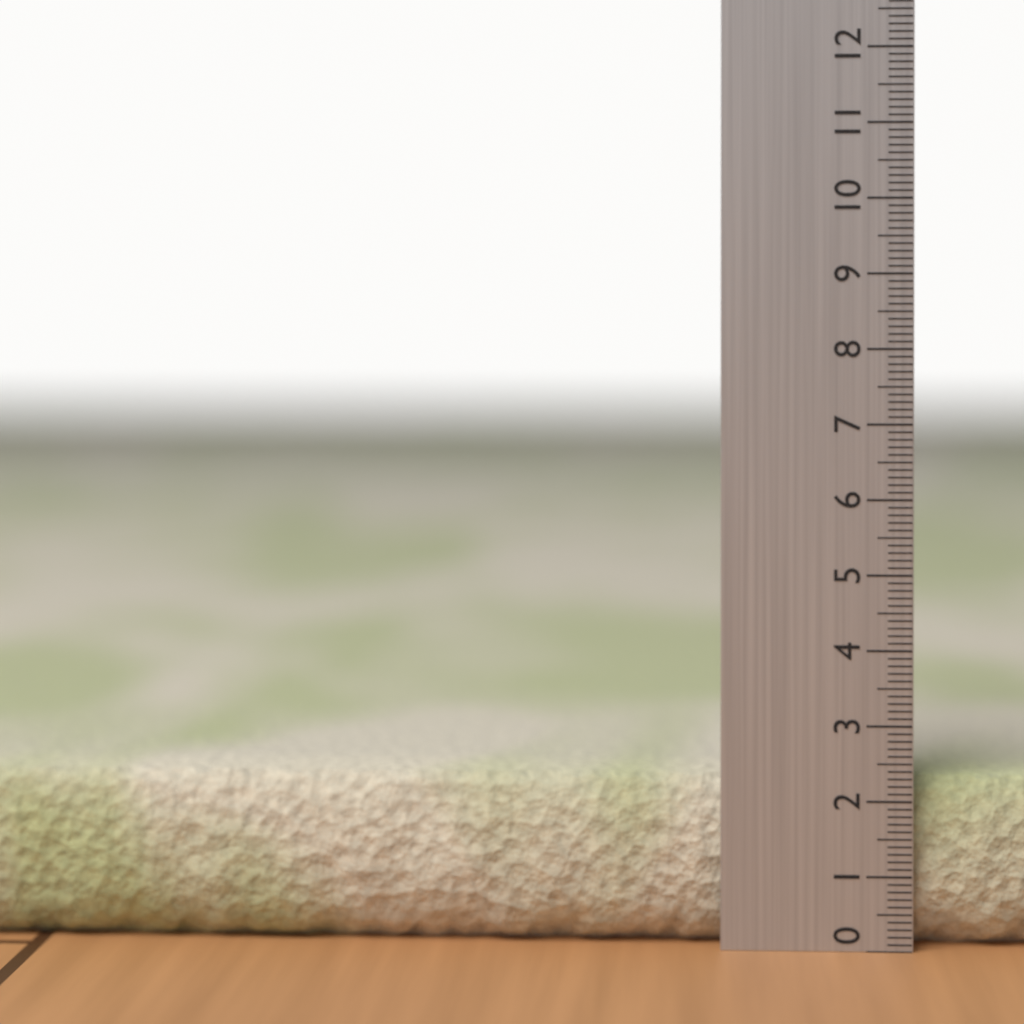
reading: 2.3 (no unit)
